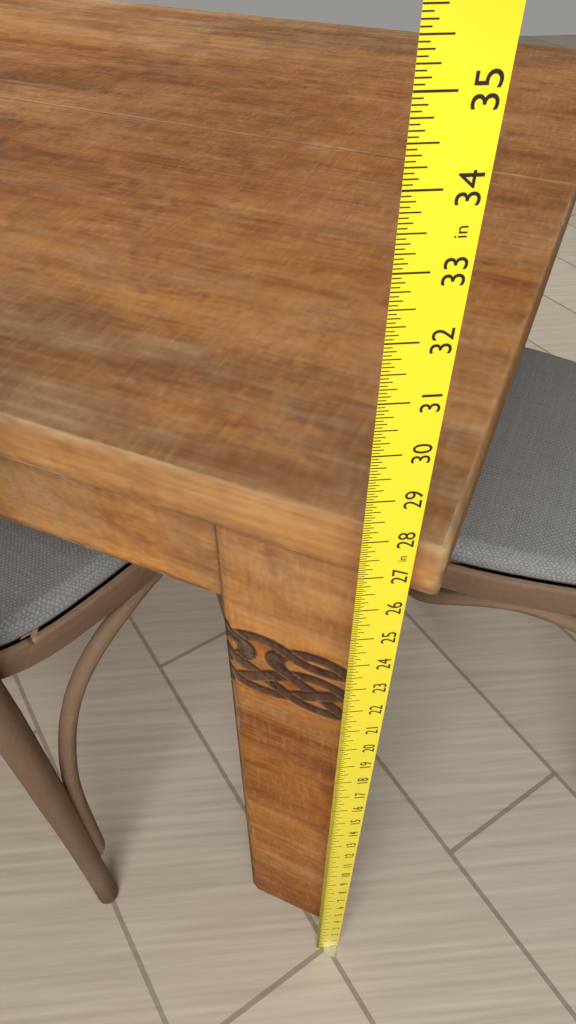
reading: 27.5000 in
